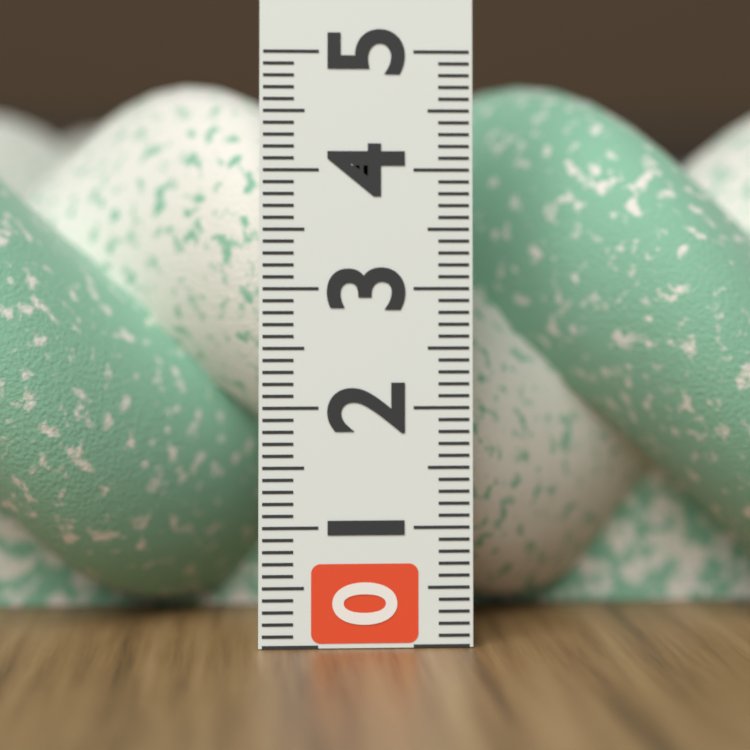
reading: 4.9 (no unit)
